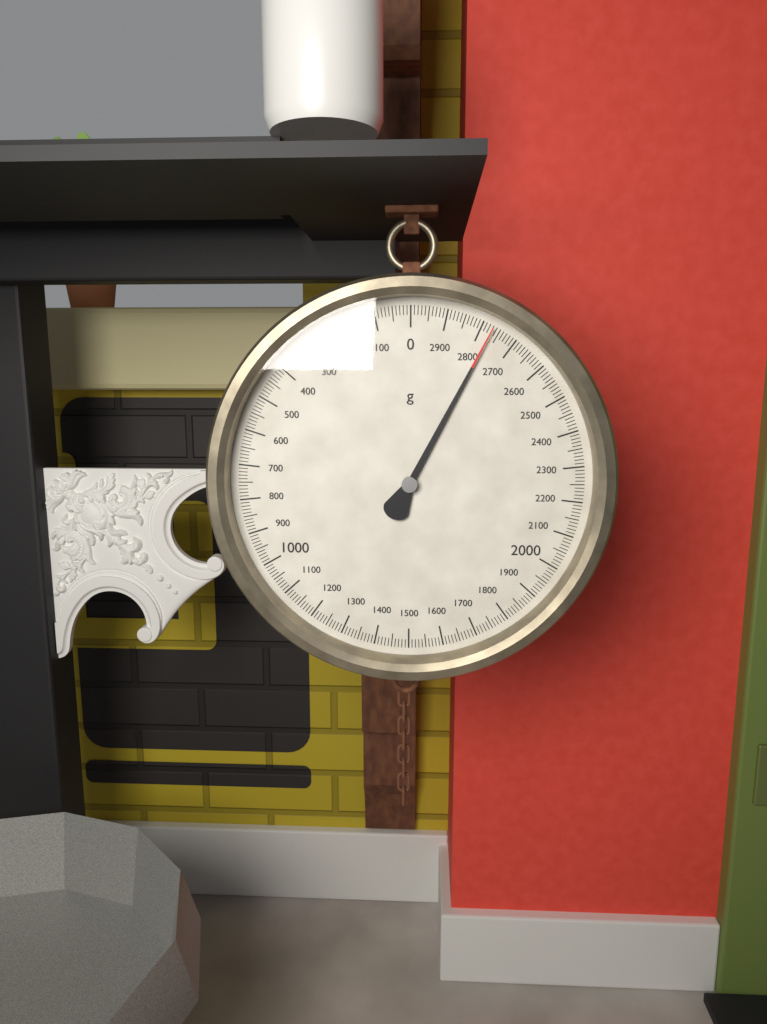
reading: 2770 g
